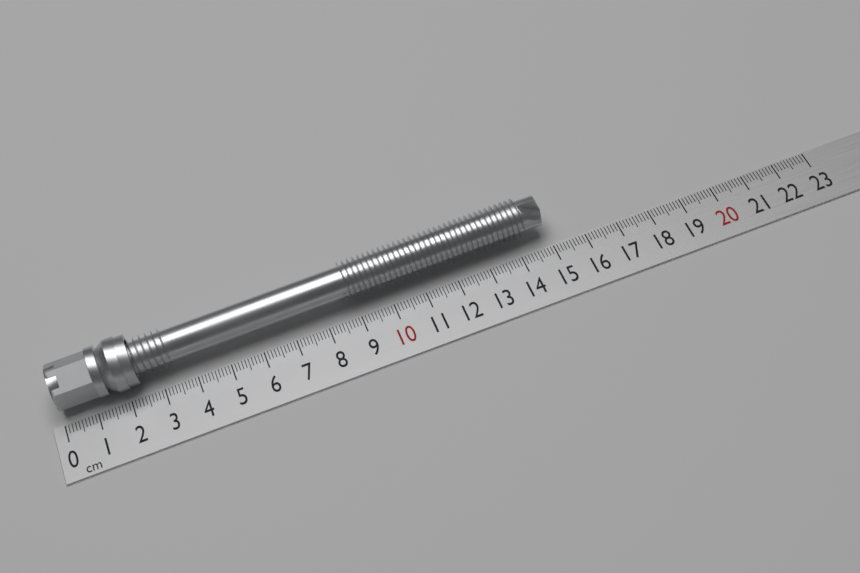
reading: 15.0 cm
